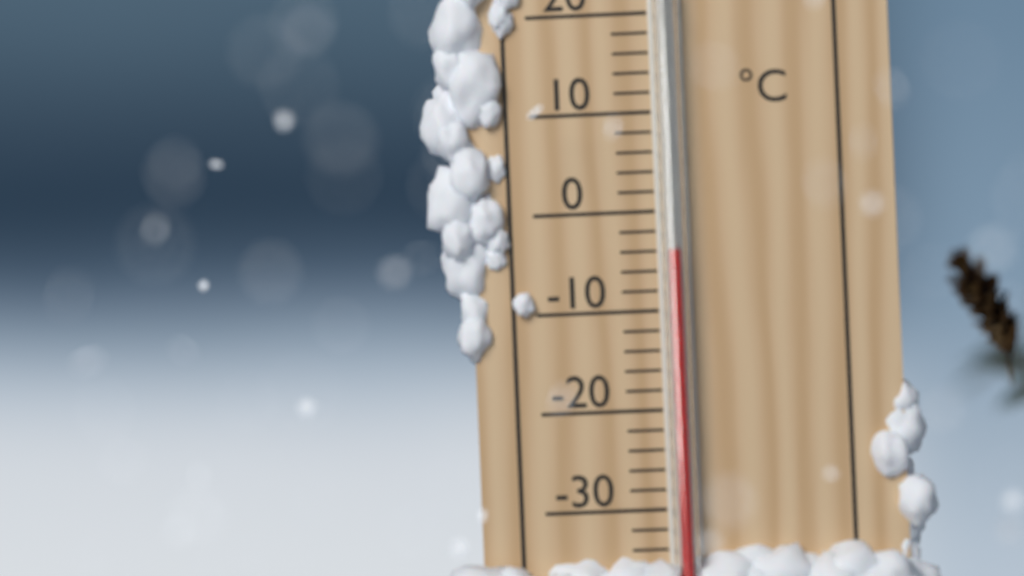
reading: -4 °C
